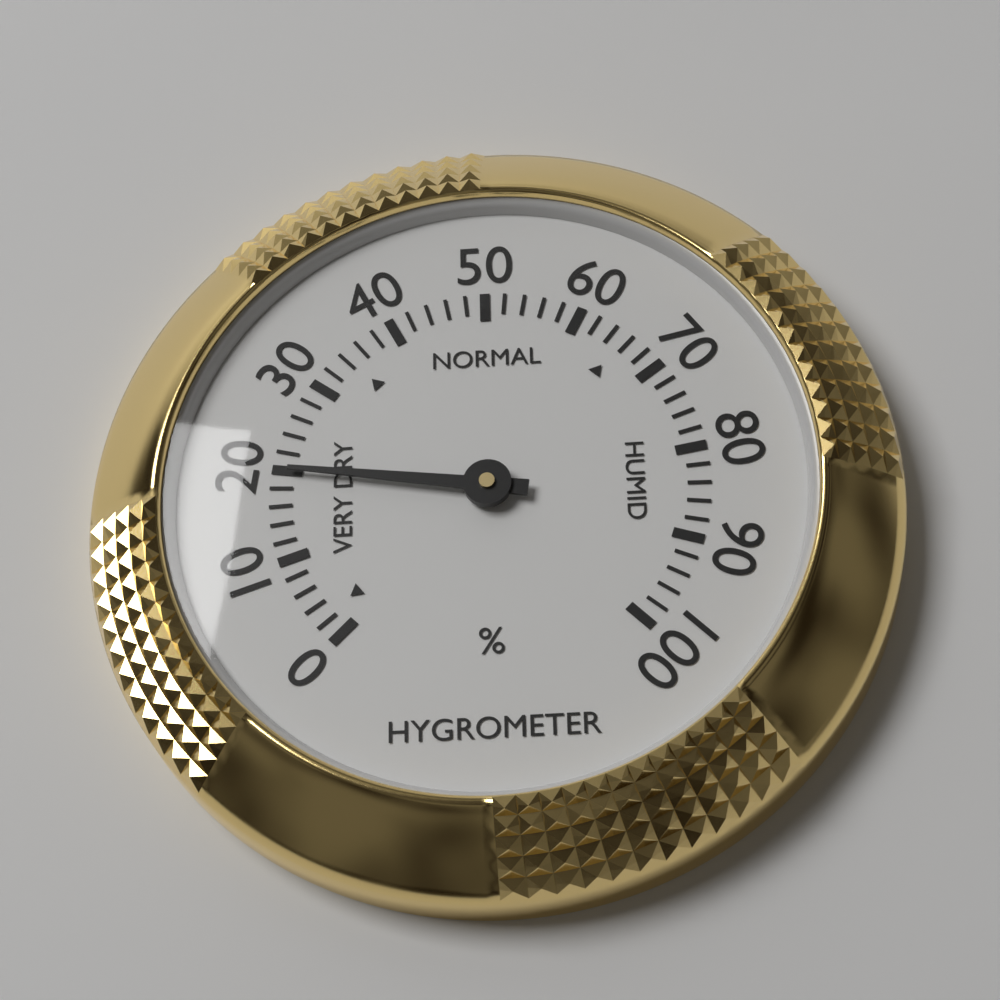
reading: 20 %
